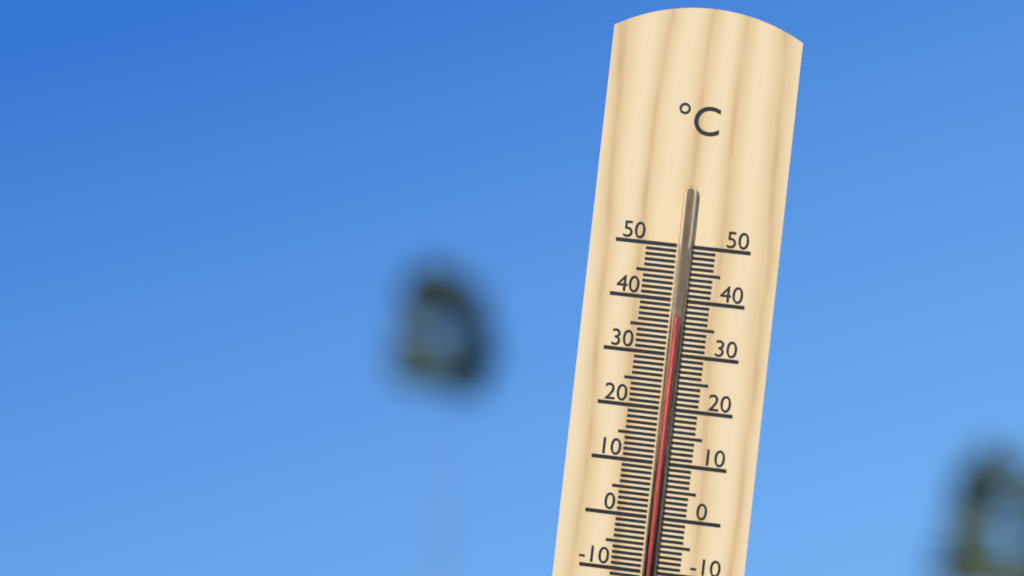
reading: 37 °C
